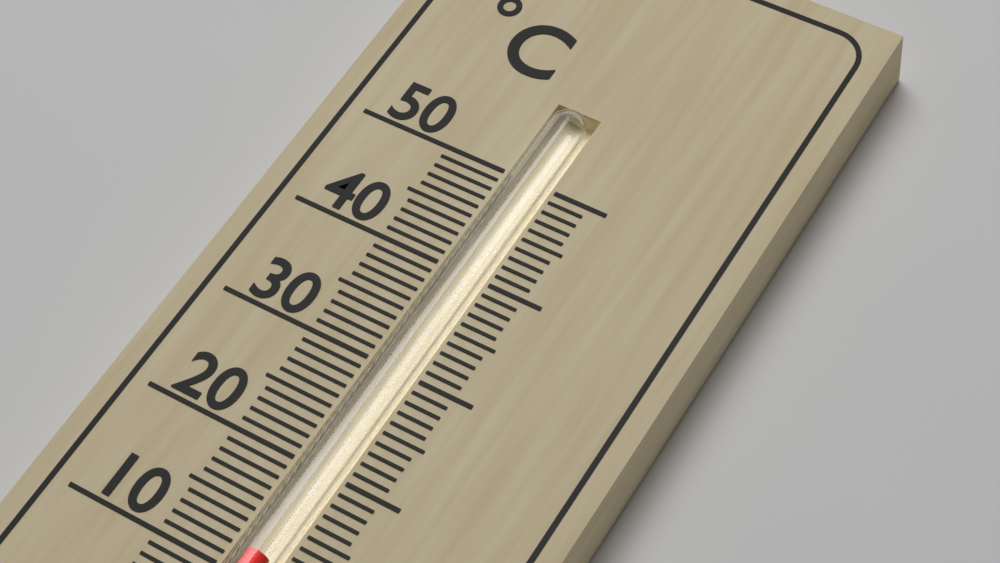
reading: 12 °C
